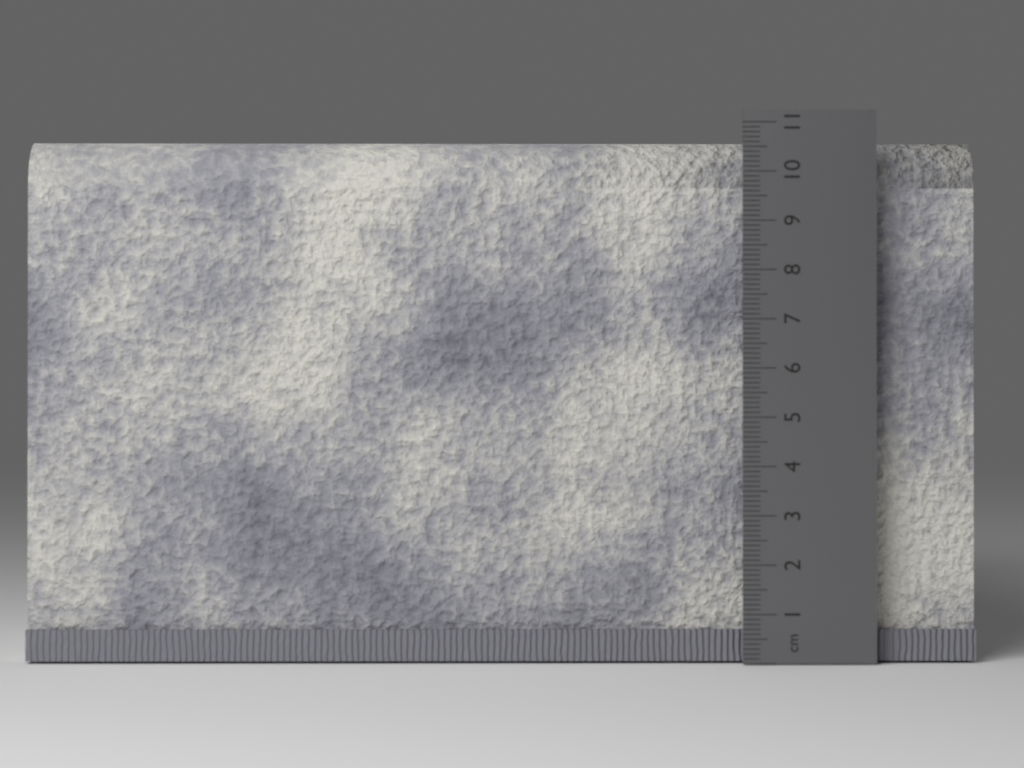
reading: 10.7 cm
